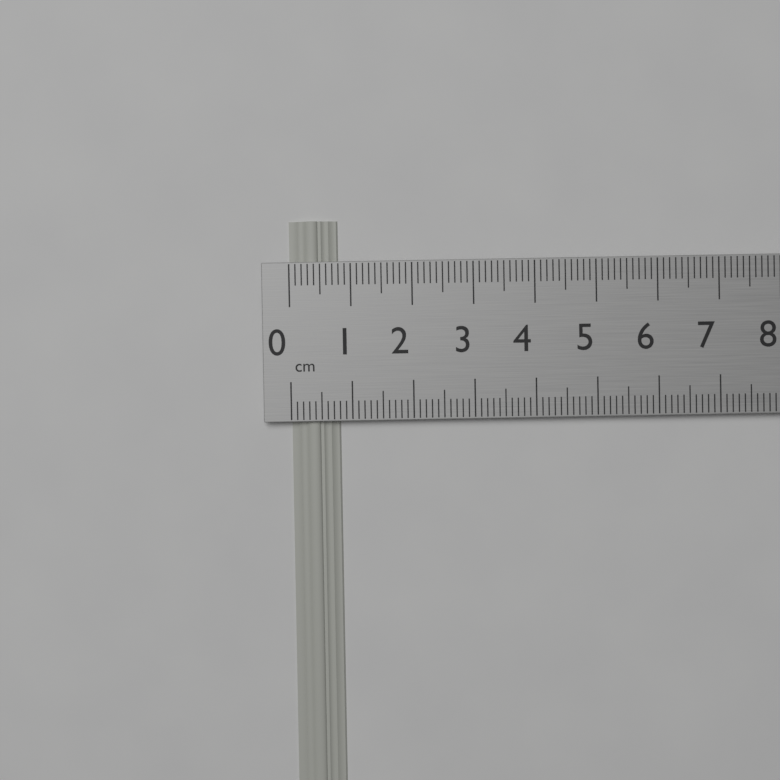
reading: 0.8 cm
